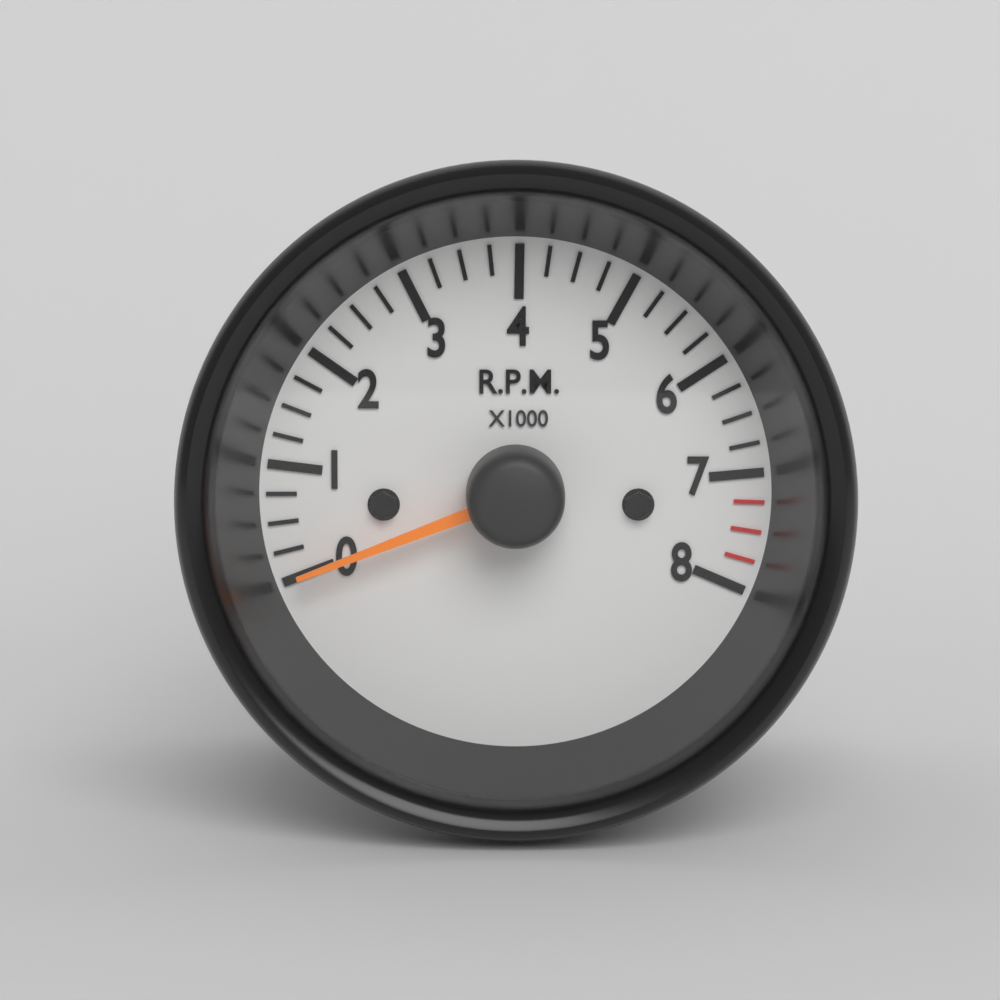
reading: 0 RPM
